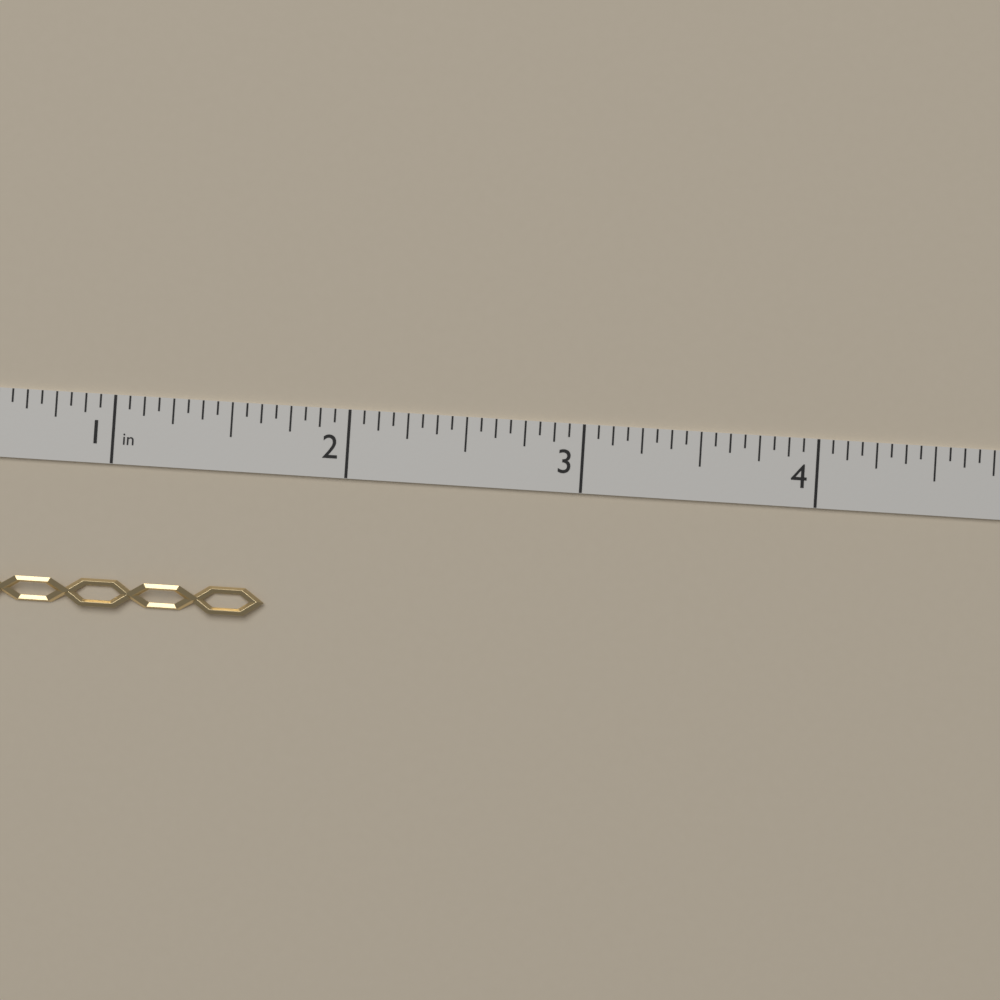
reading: 1.6875 in
